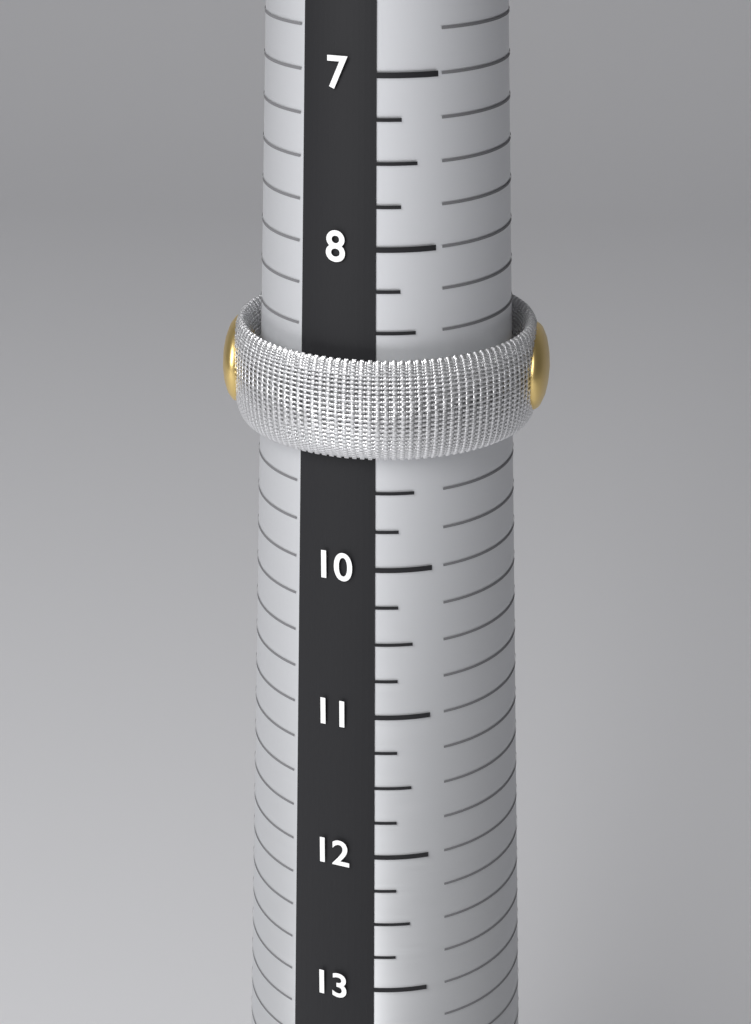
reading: 9.25 (no unit)
